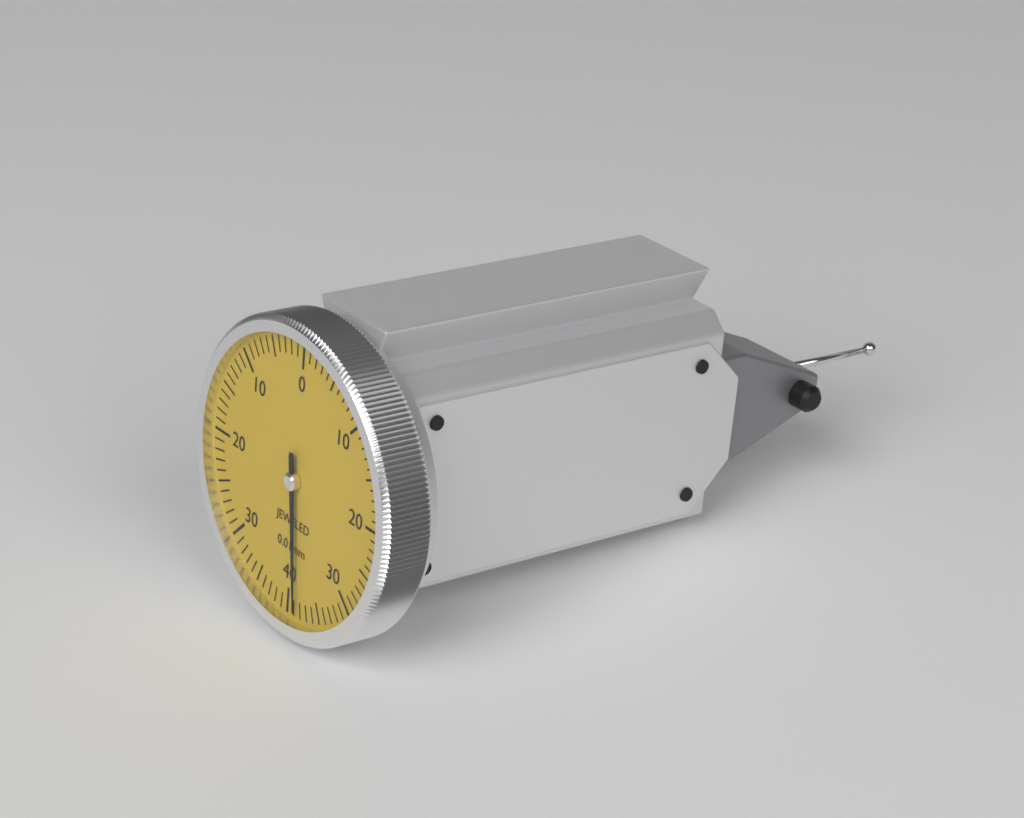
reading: 0.385 mm
